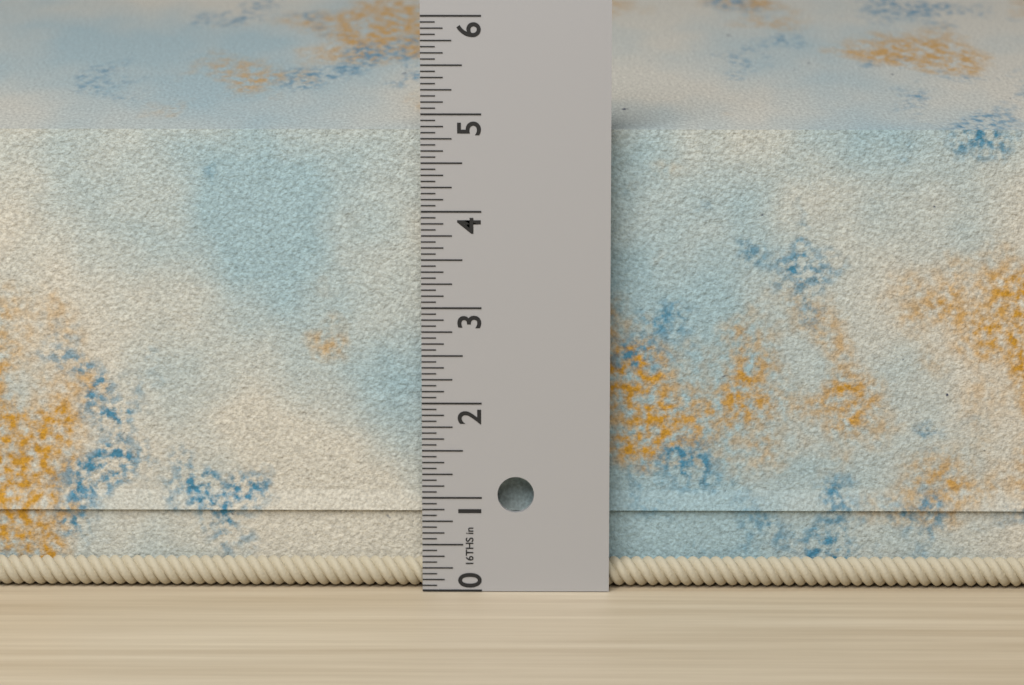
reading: 4.9375 in
